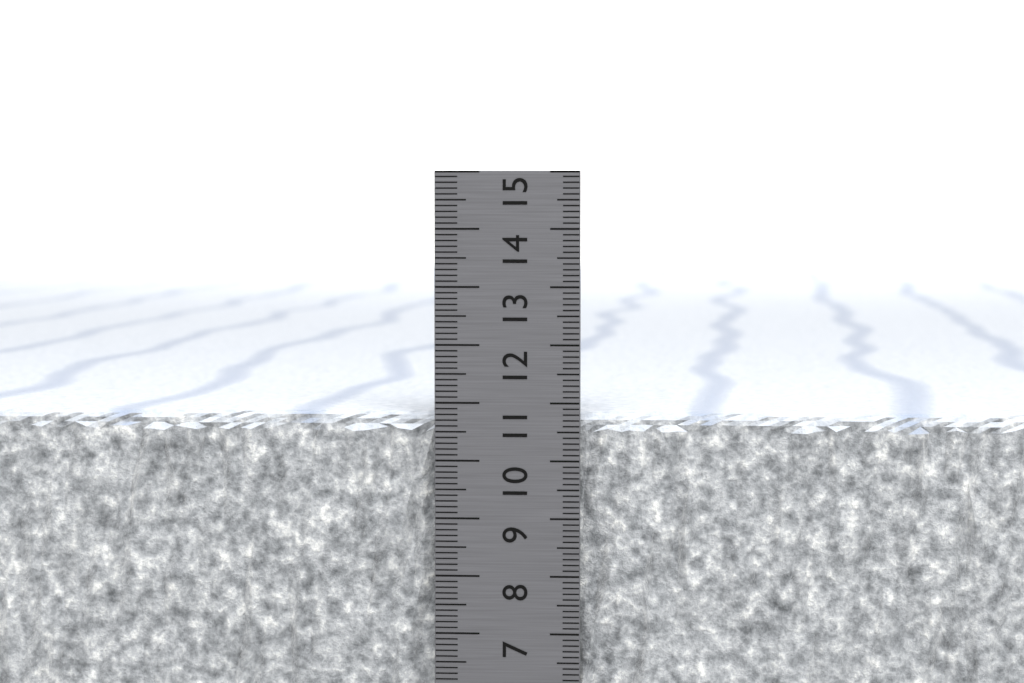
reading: 10.8 cm
